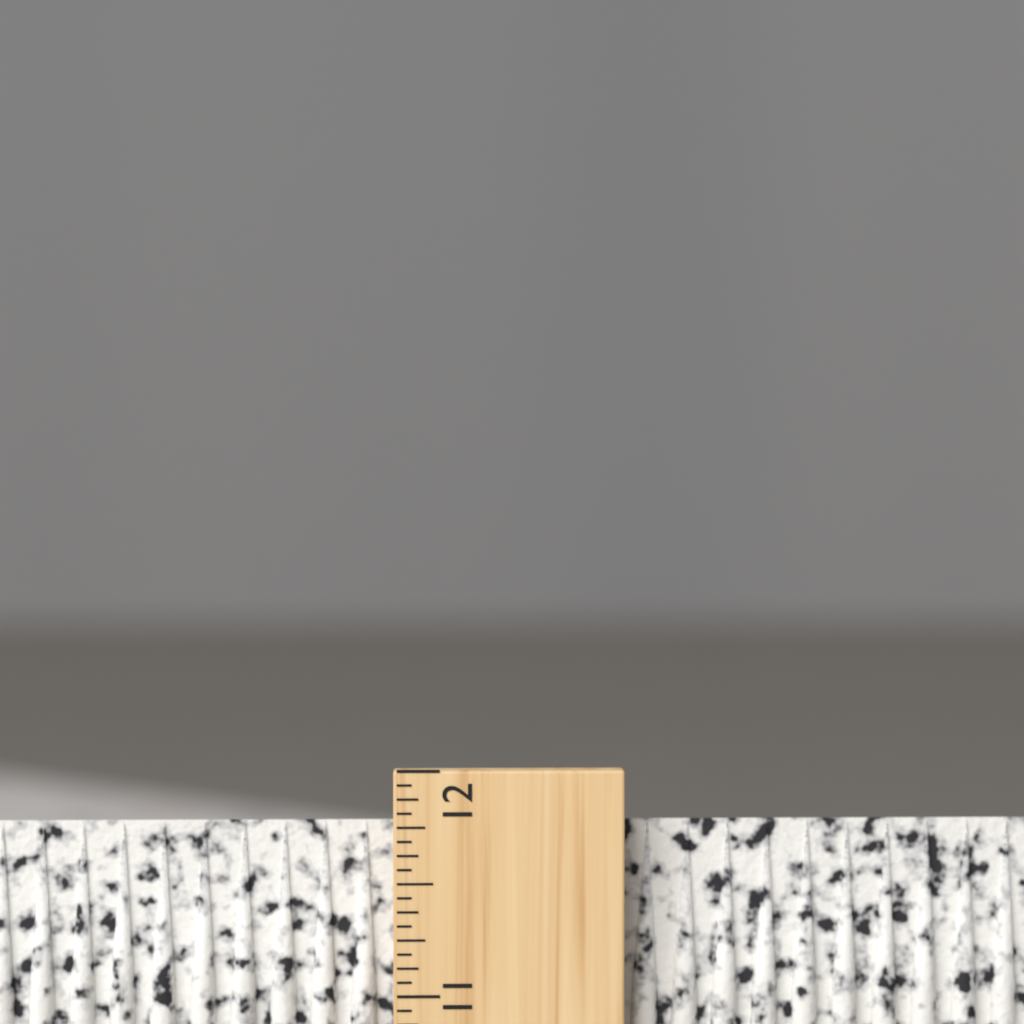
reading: 11.7500 inch
